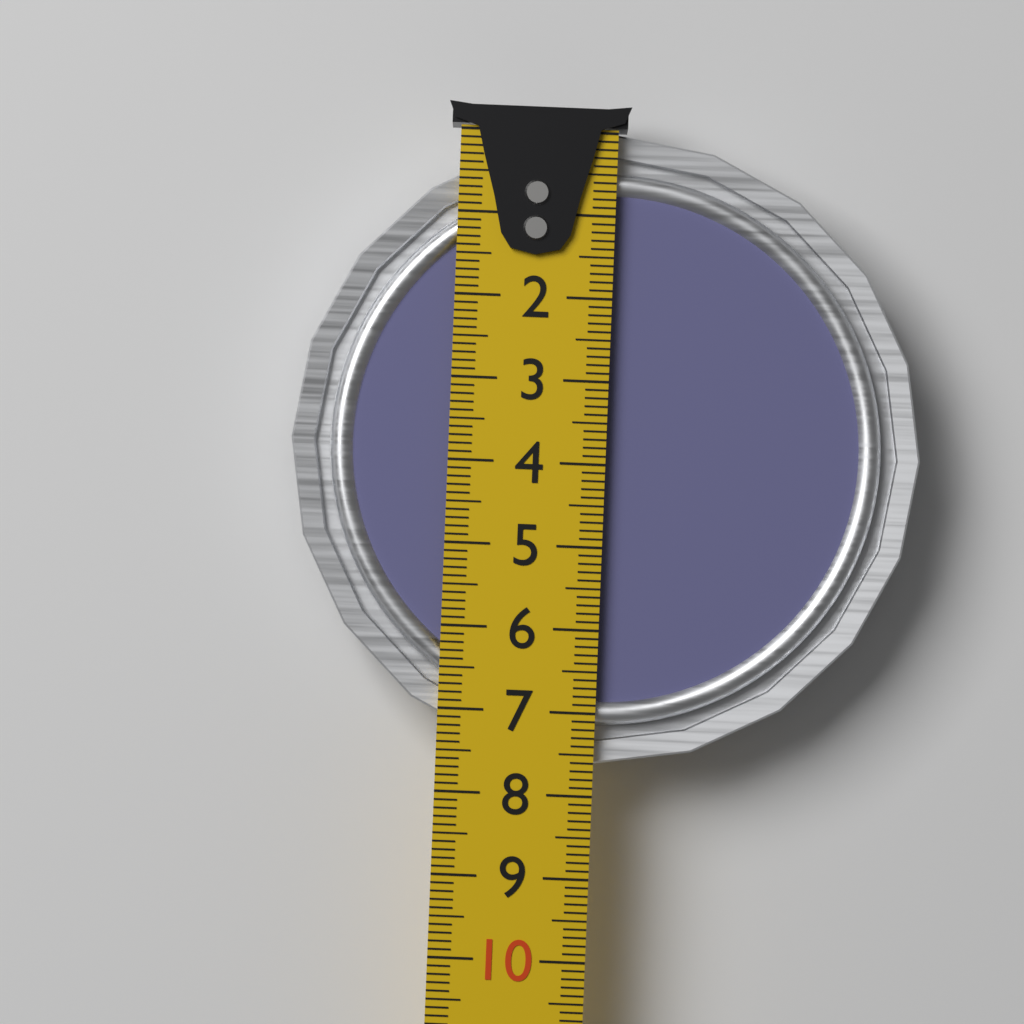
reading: 7.6 cm
